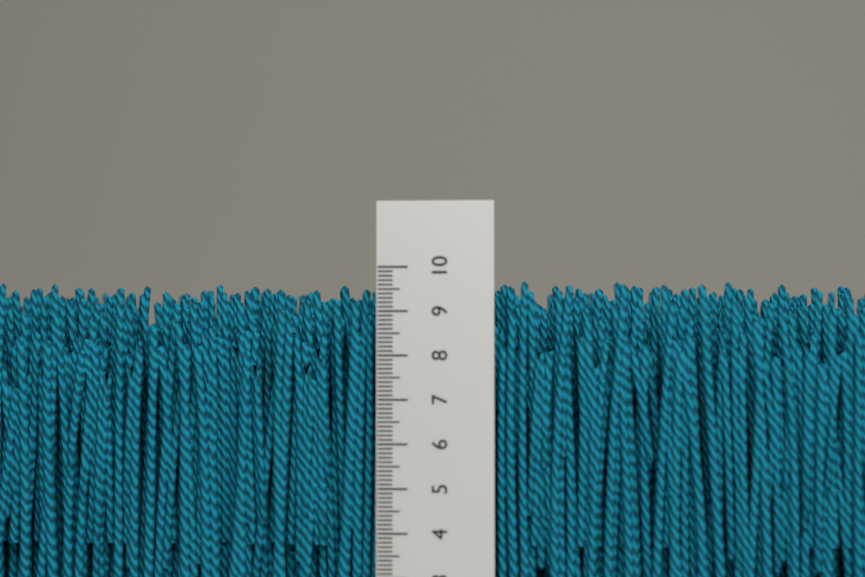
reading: 9.7 cm
